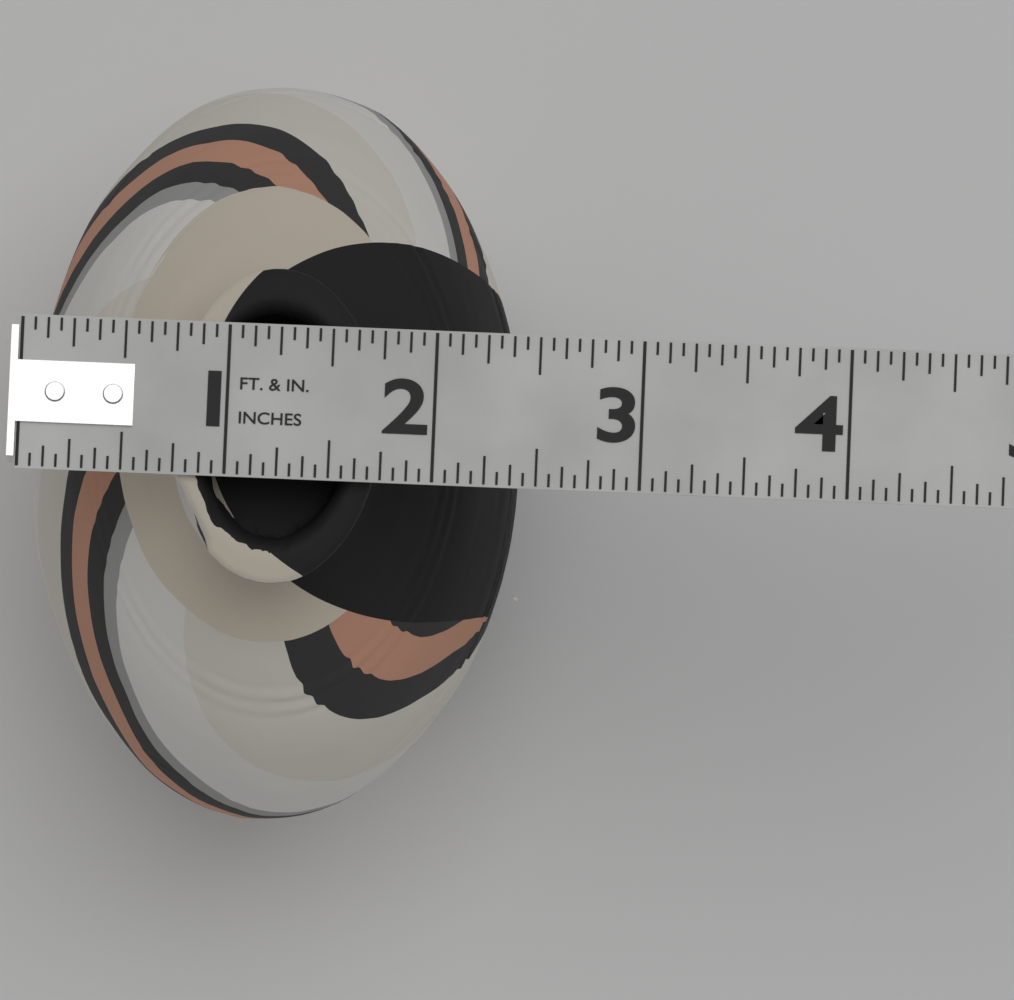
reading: 2.4375 in
